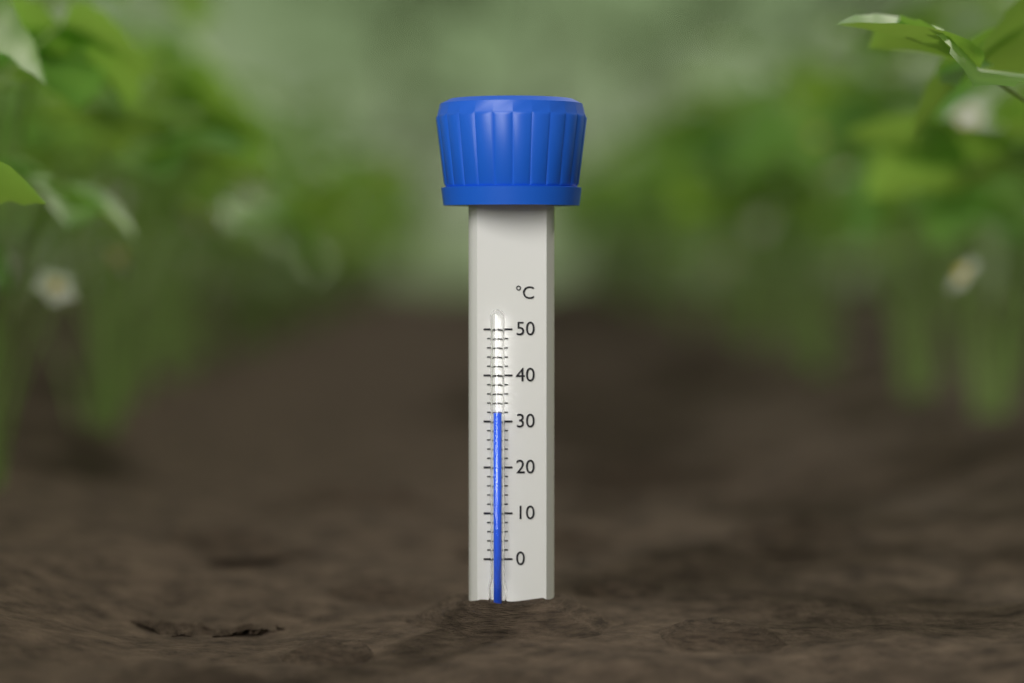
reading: 32 °C
